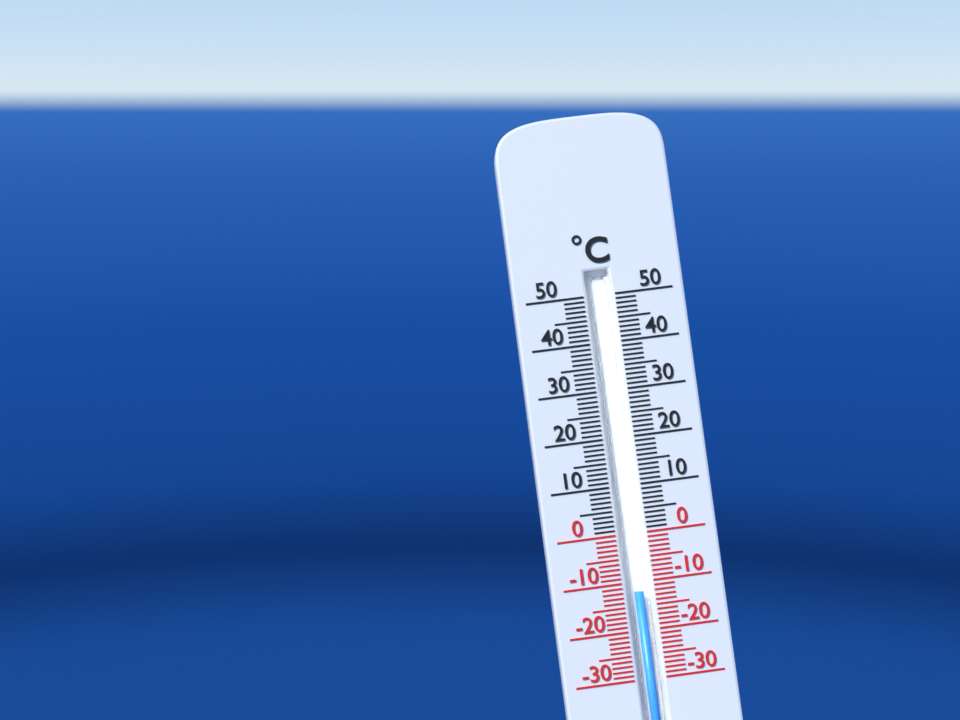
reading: -12 °C
